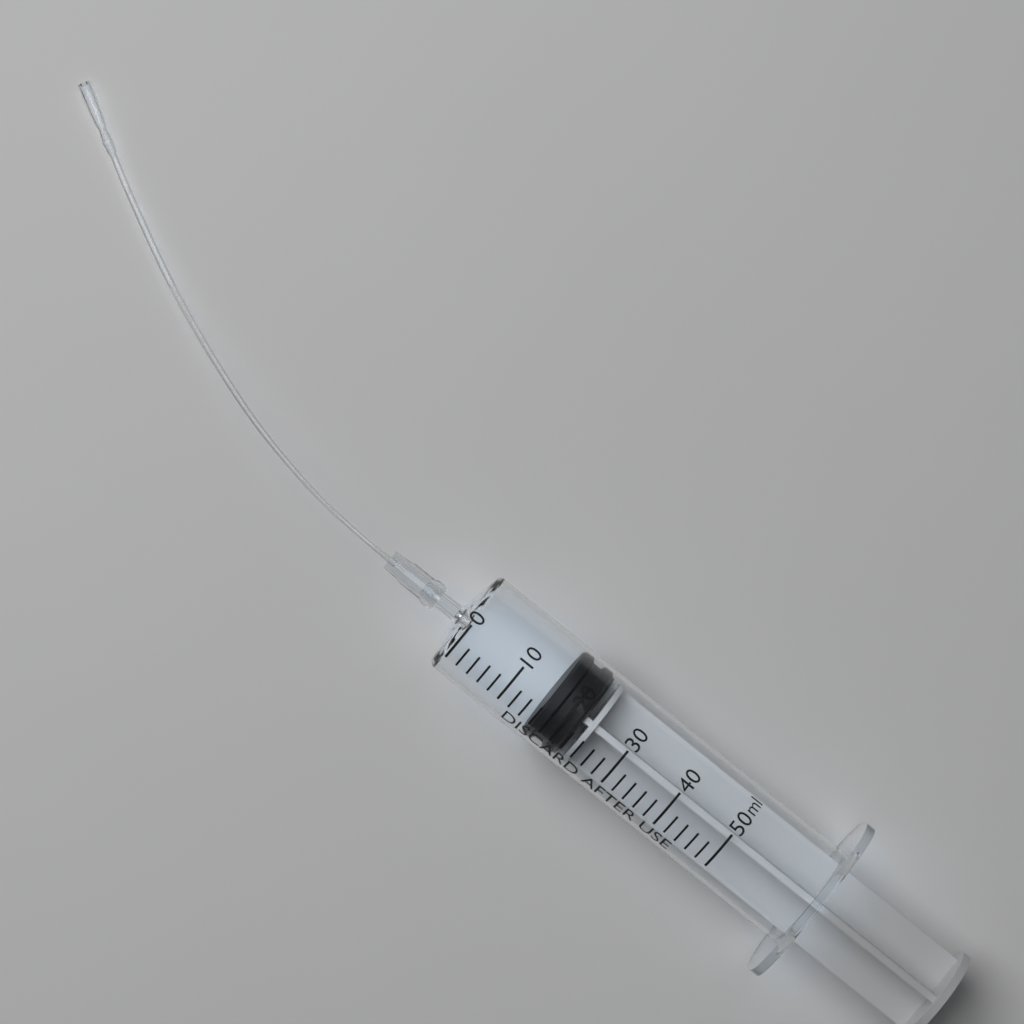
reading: 16 ml
